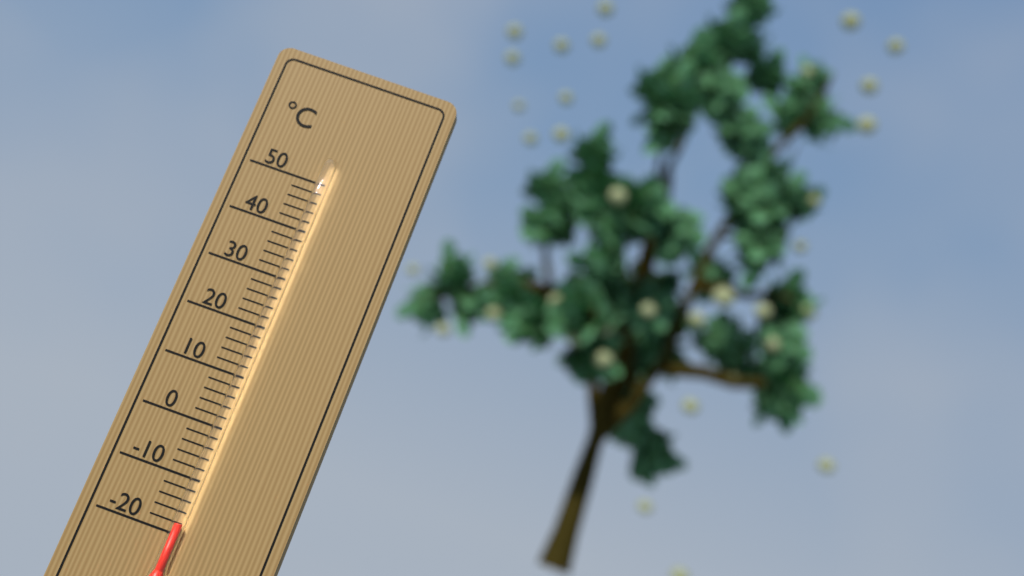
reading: -18 °C
